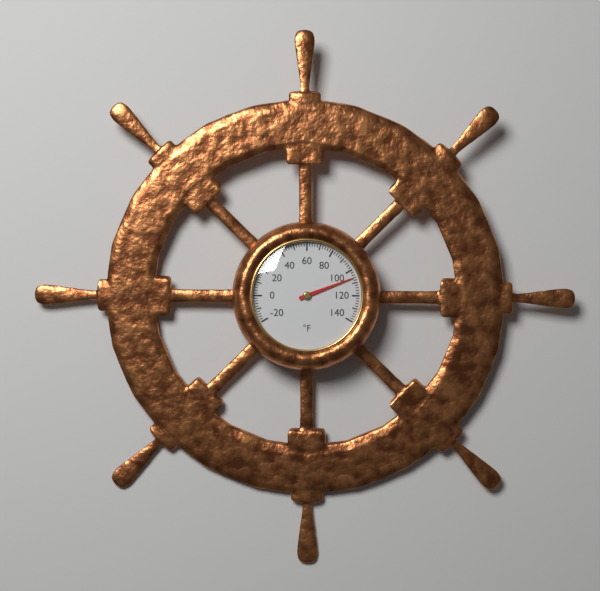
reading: 106 °F
